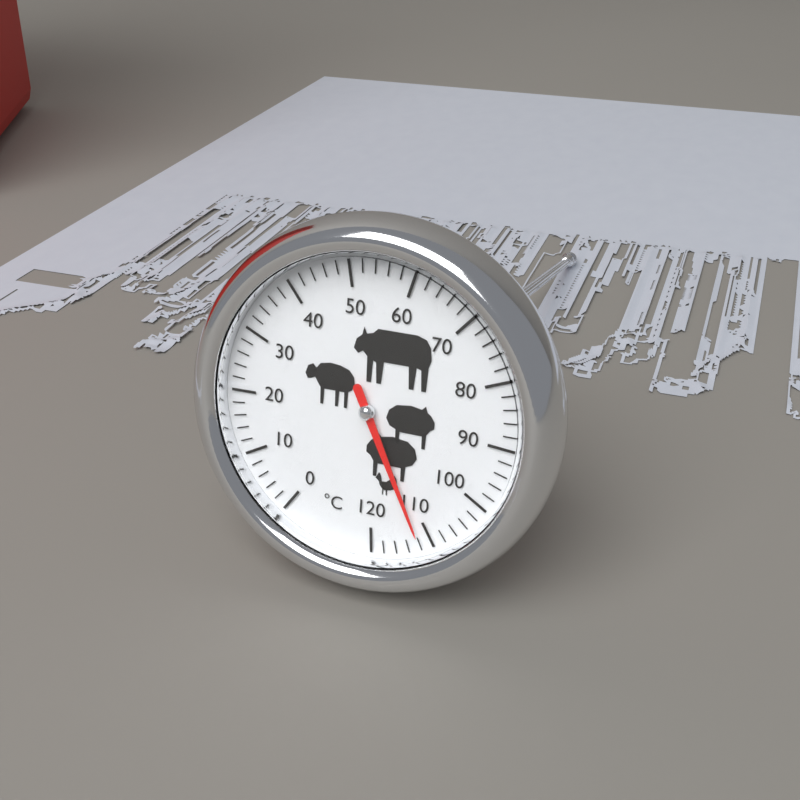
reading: 112 °C
